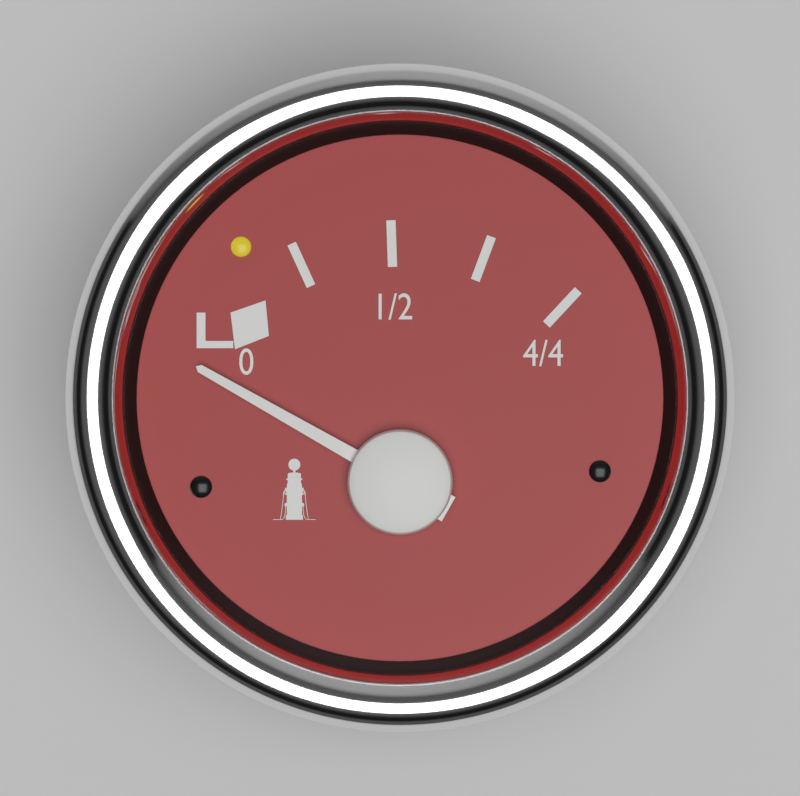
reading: -0.15 (no unit)
